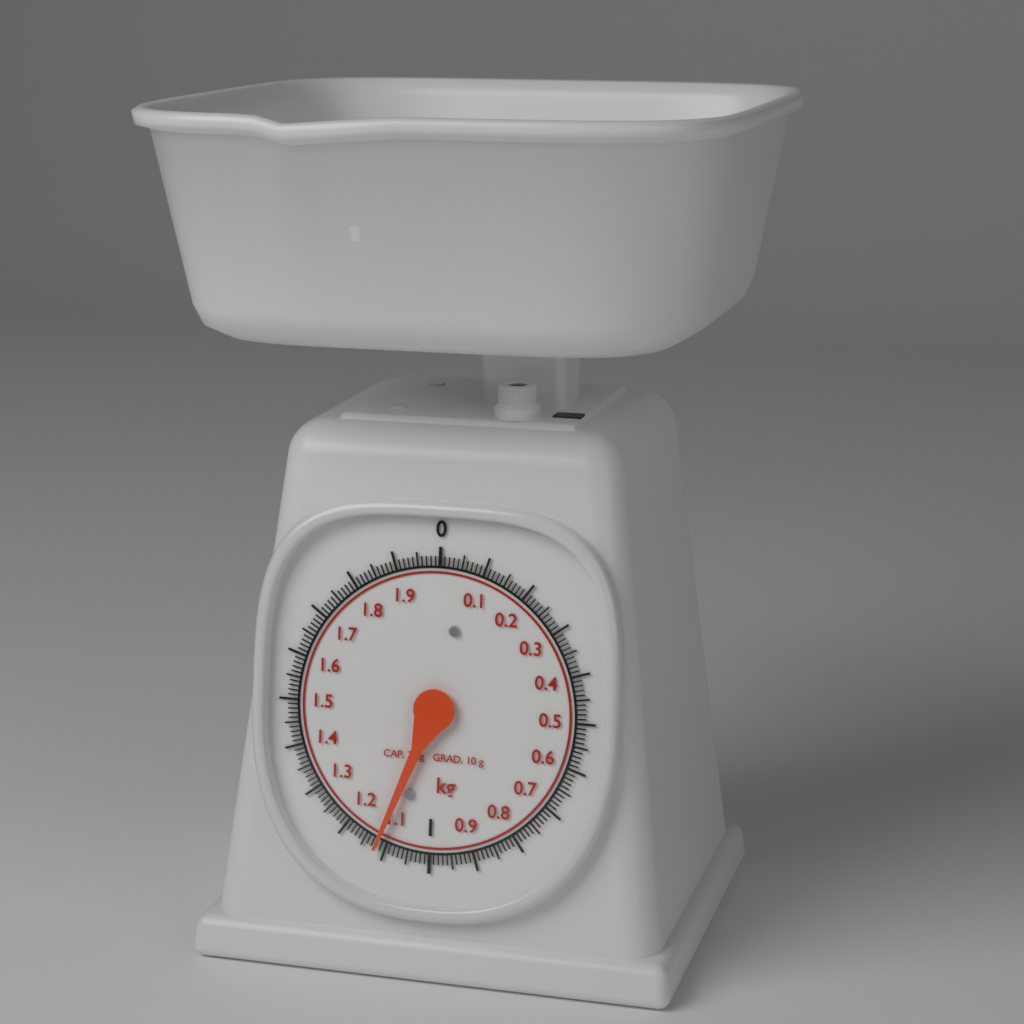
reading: 1.12 kg
